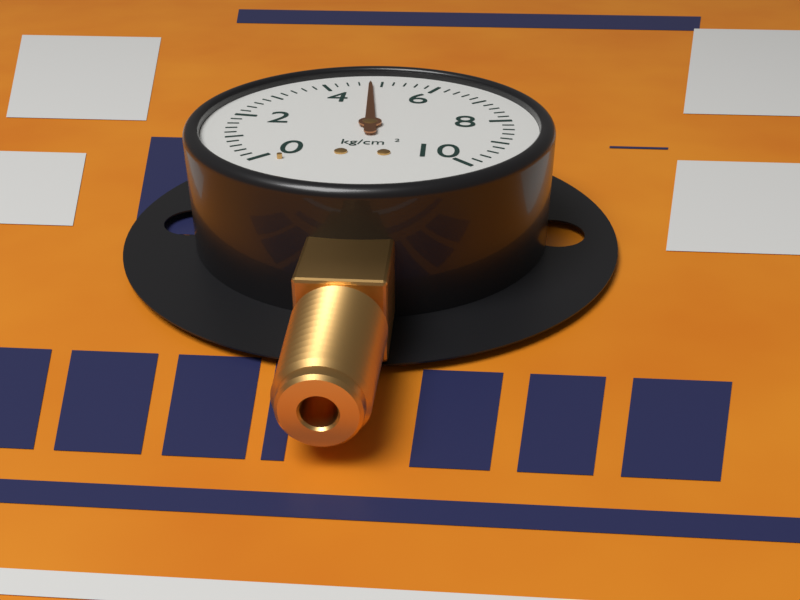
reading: 4.8 kg/cm²
